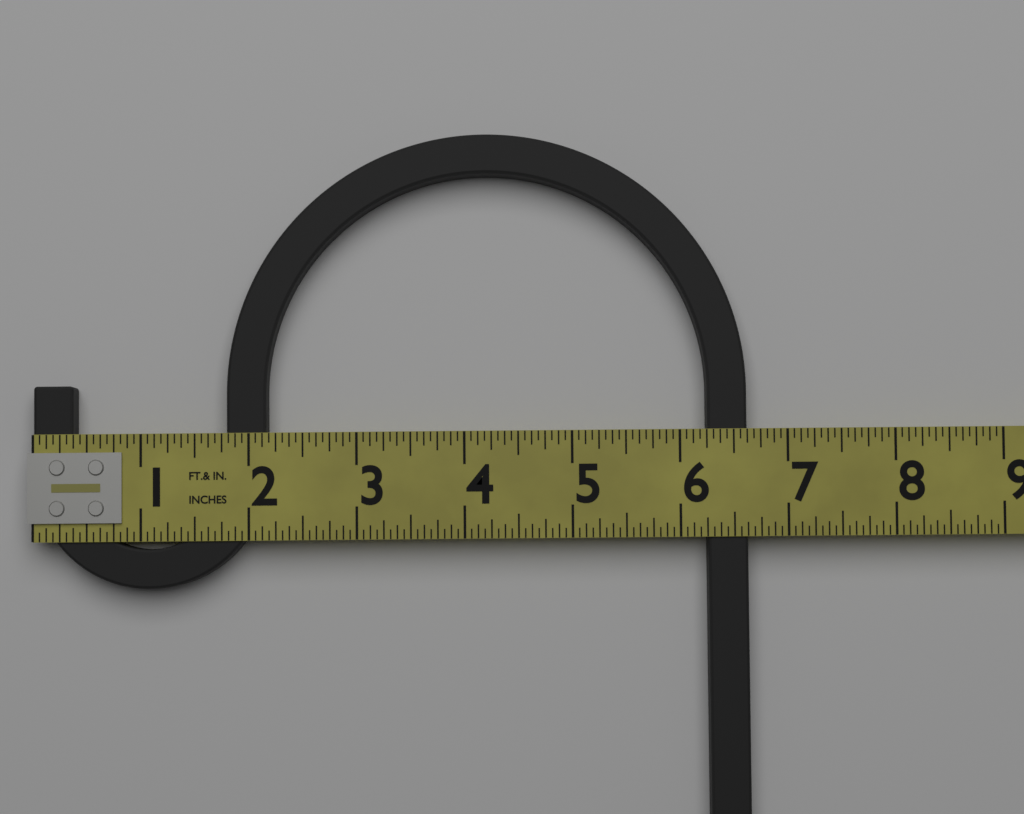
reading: 6.6250 in
